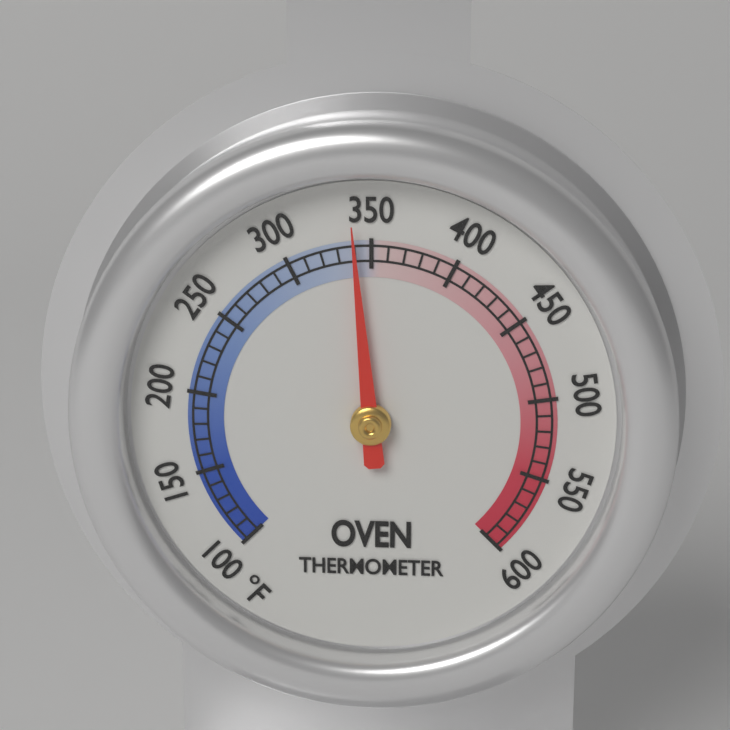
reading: 340 °F
